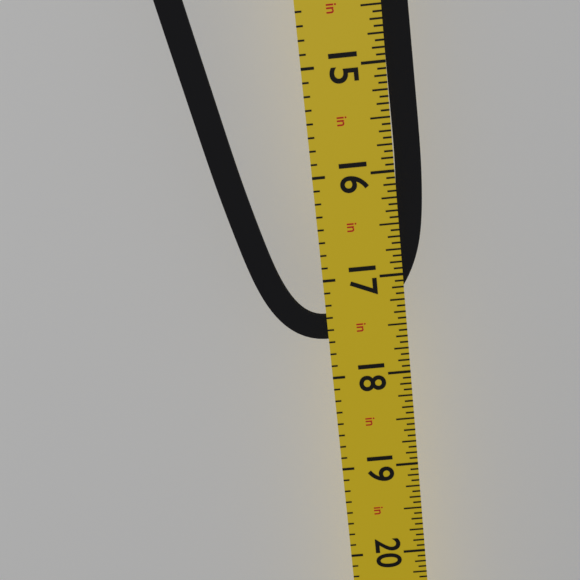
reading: 17.6250 in
